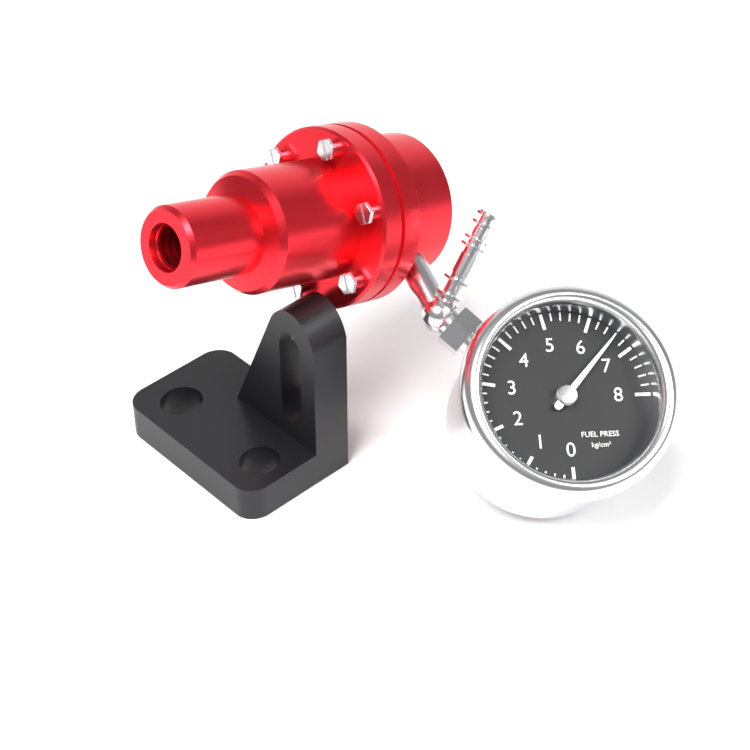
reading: 6.6 kg/cm²
